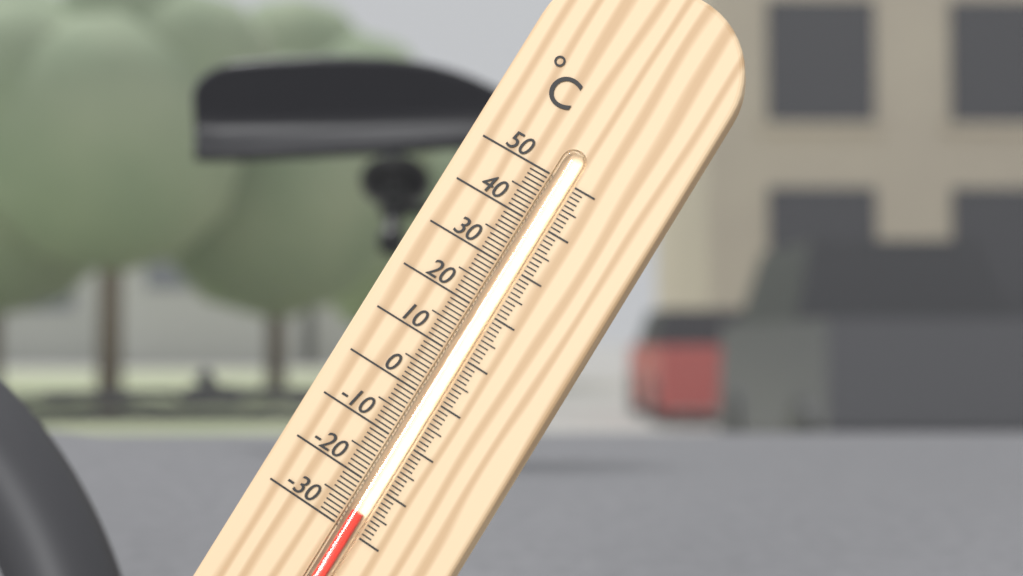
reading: -26 °C
